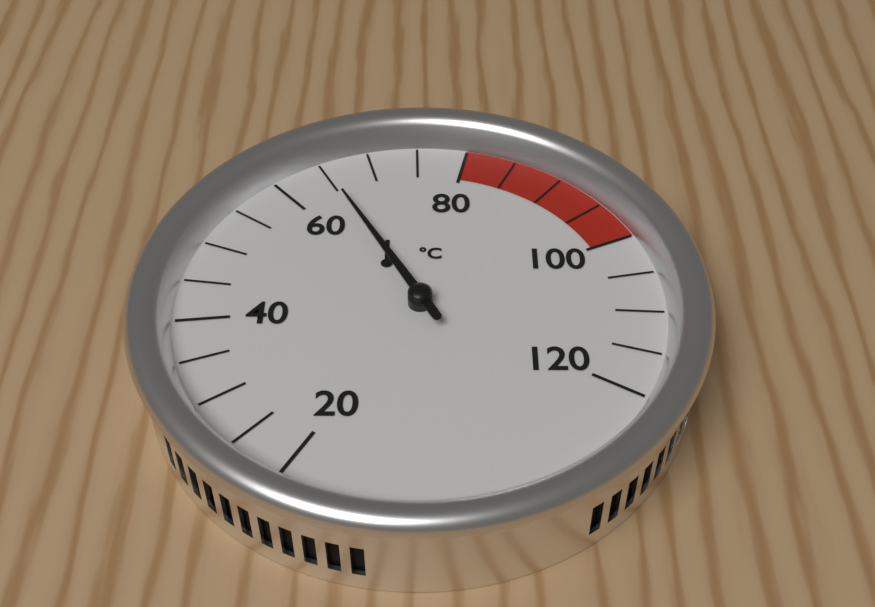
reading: 65 °C
